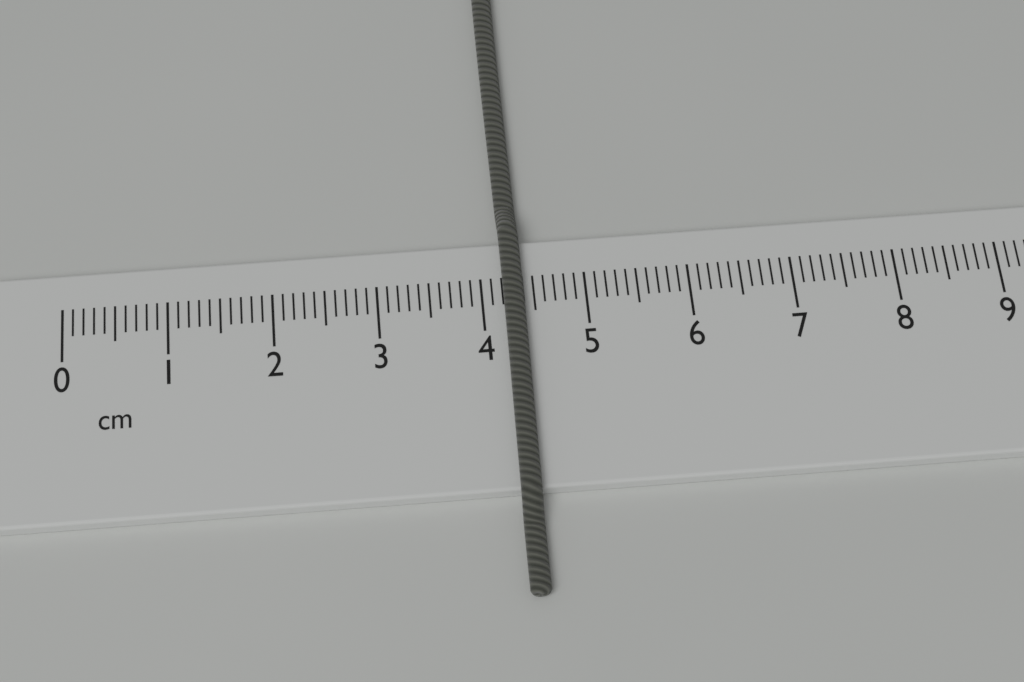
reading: 4.4 cm
